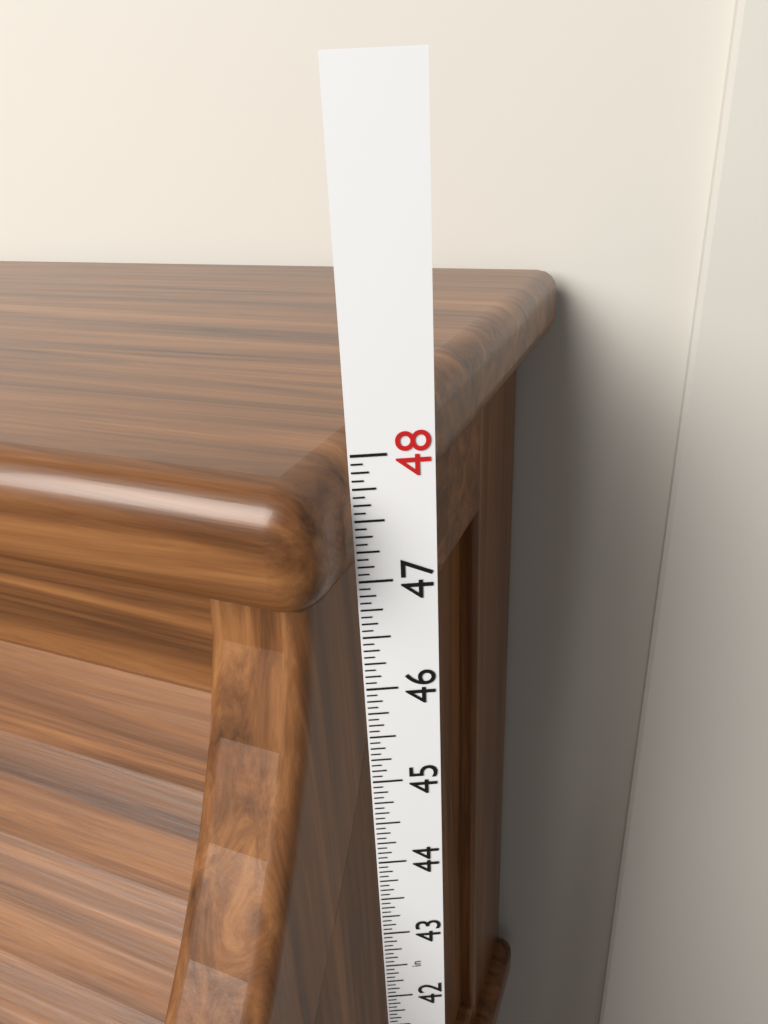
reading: 47.9375 in
